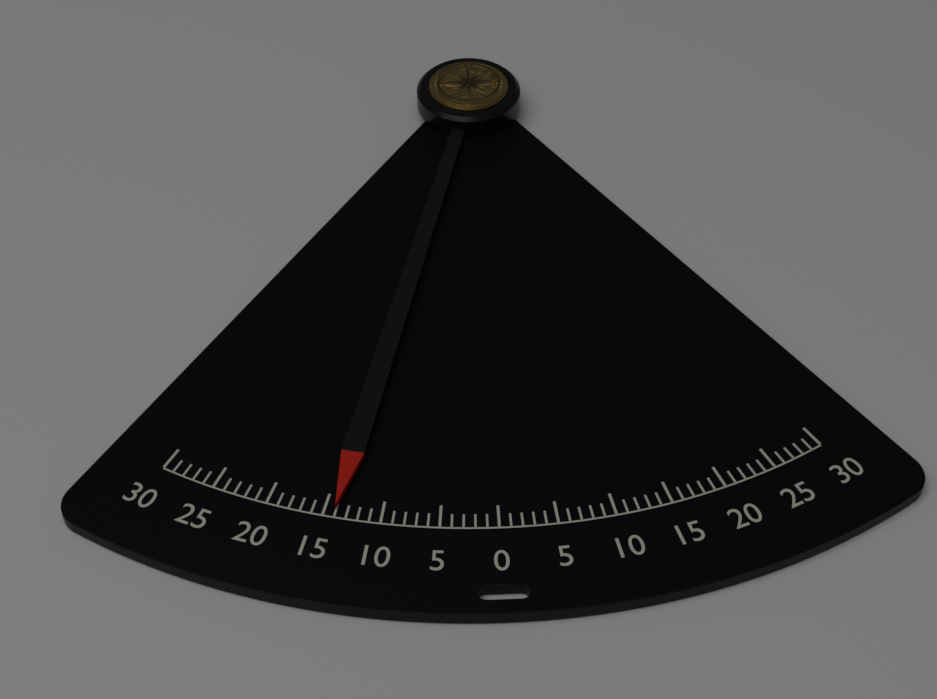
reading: -14 (no unit)
